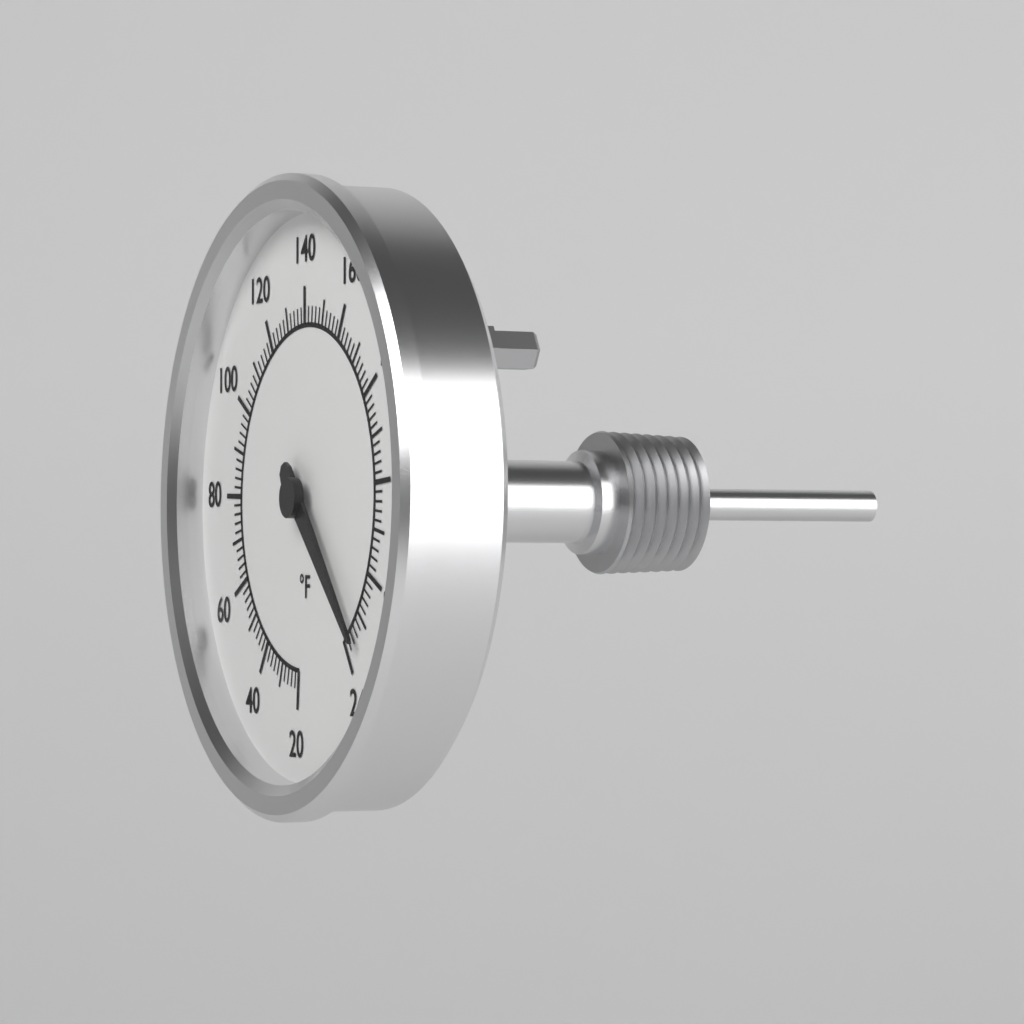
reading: 234 °F
